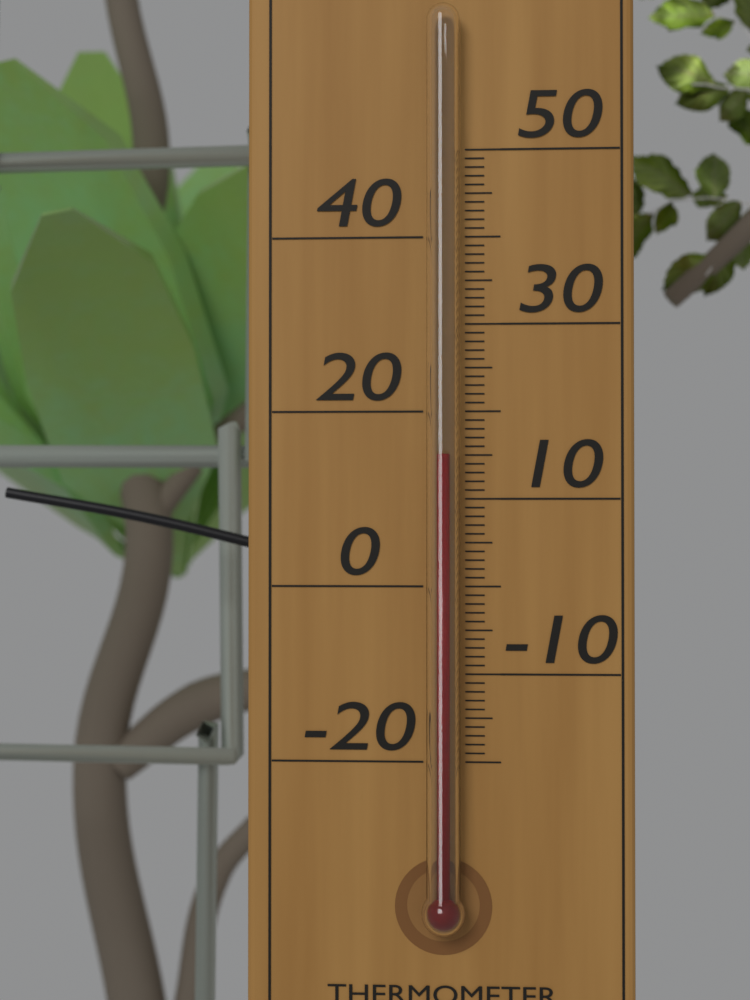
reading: 15 °C
